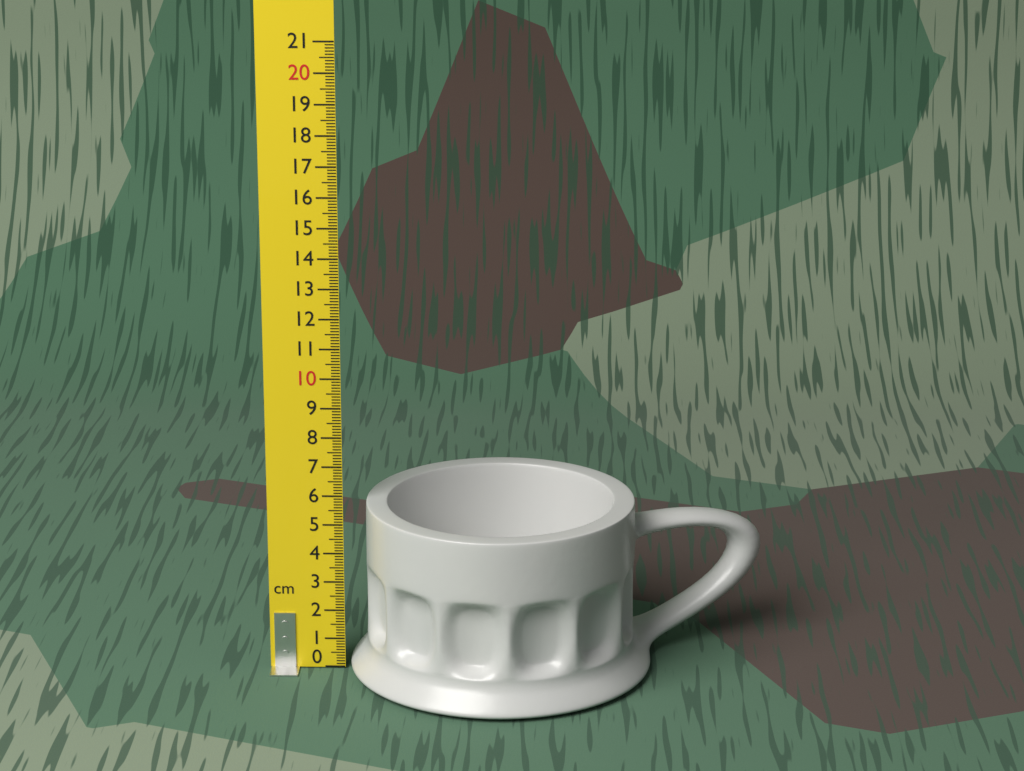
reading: 5.8 cm
